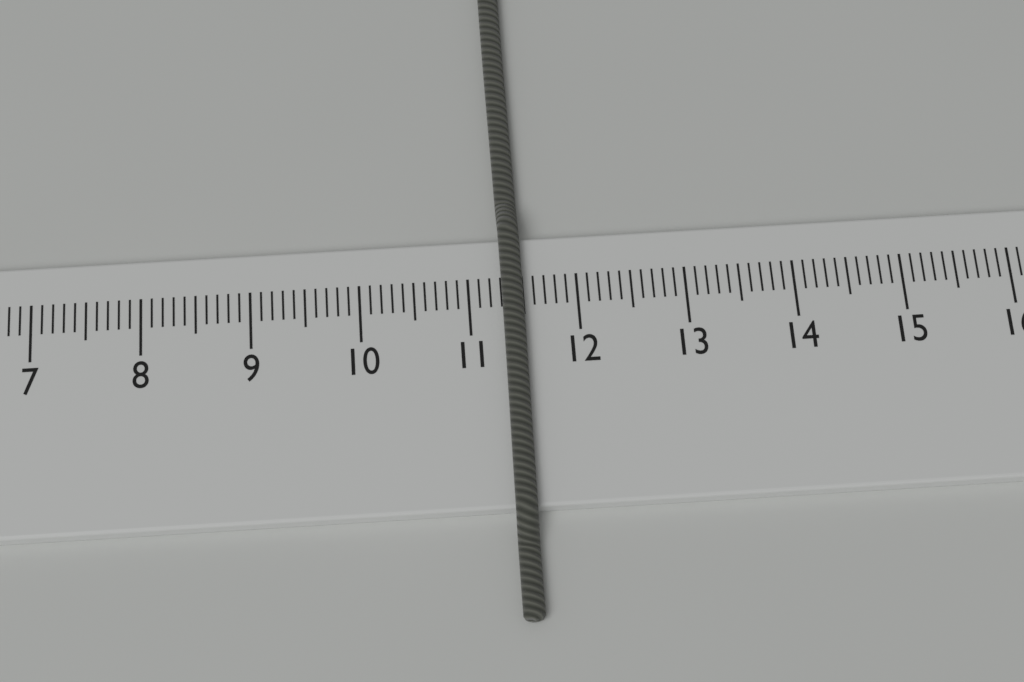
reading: 11.5 cm
